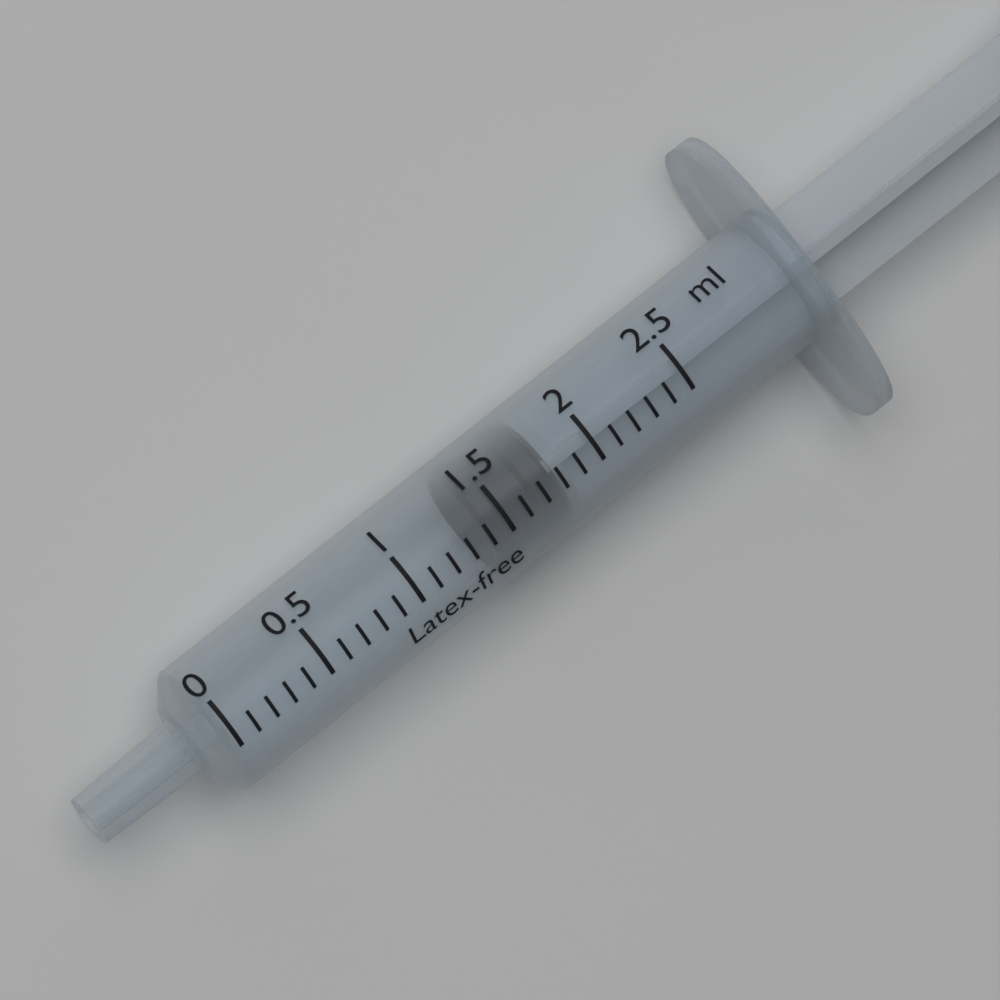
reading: 1.4 ml
